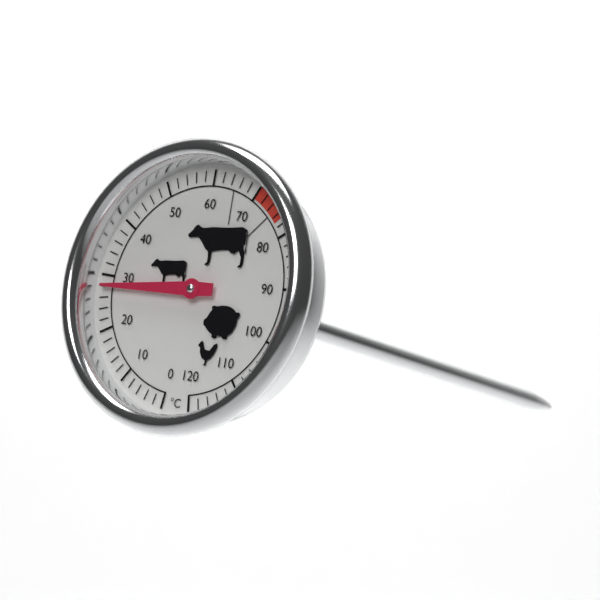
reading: 28 °C
